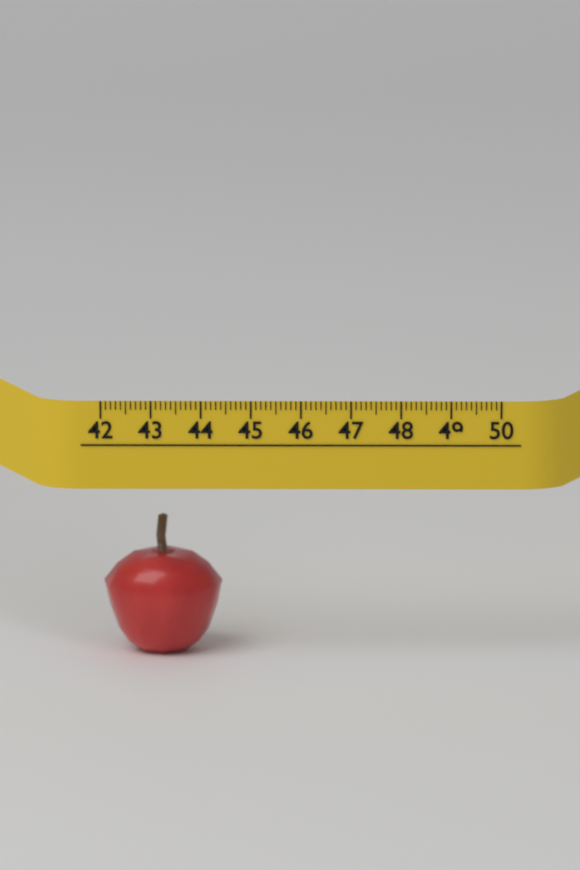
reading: 44.4 (no unit)
